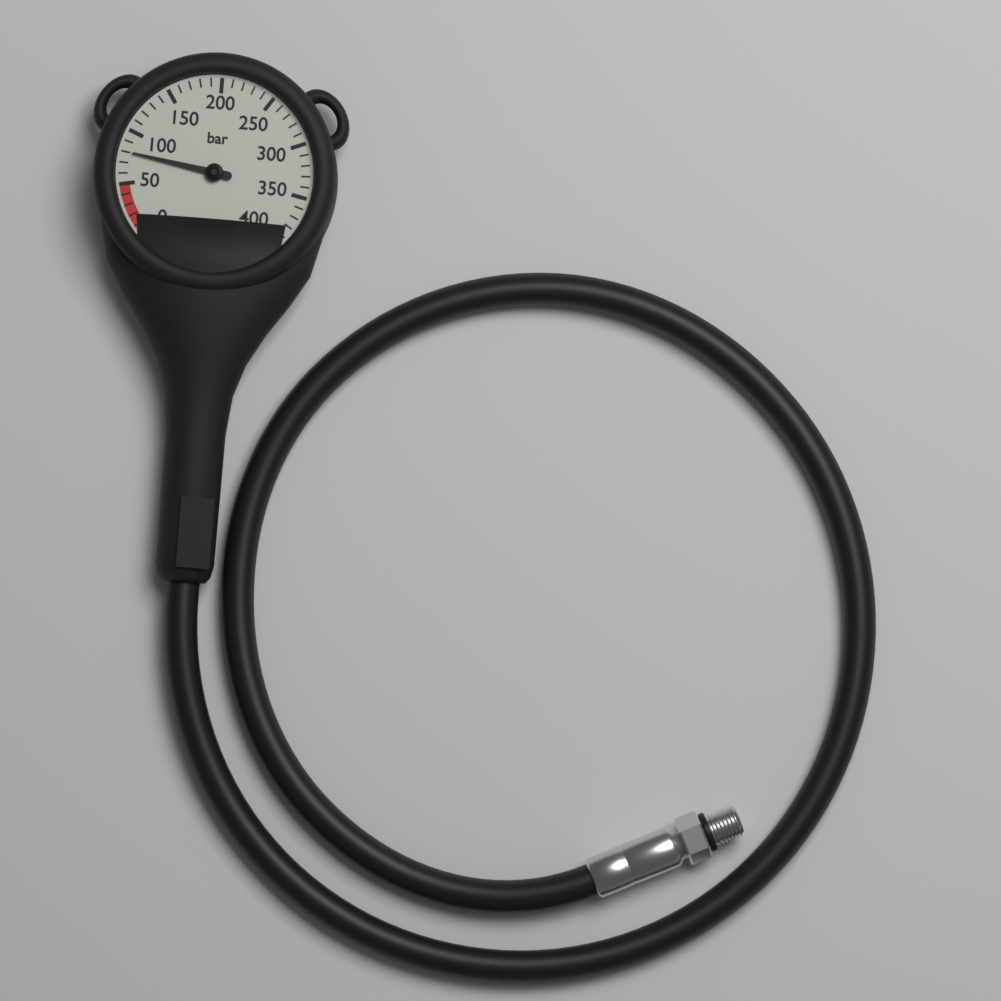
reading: 80 bar
